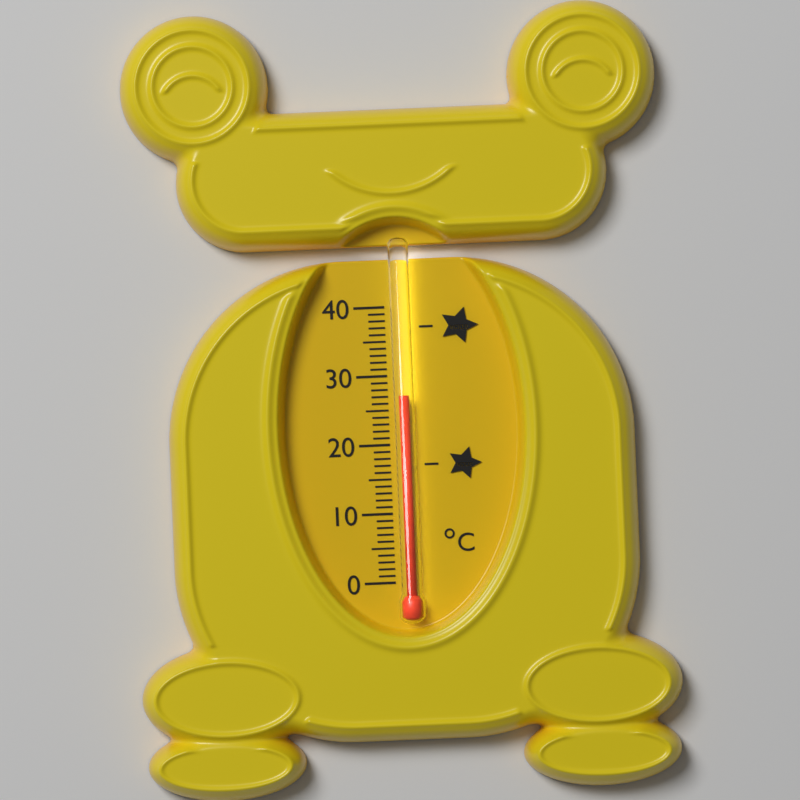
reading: 27 °C
